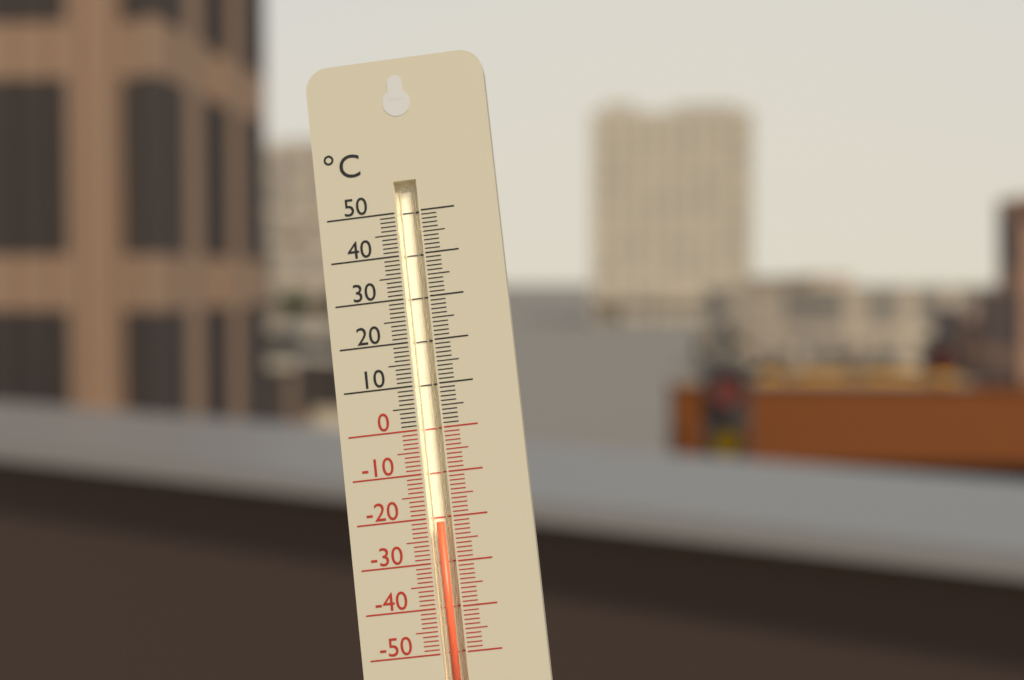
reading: -21 °C
